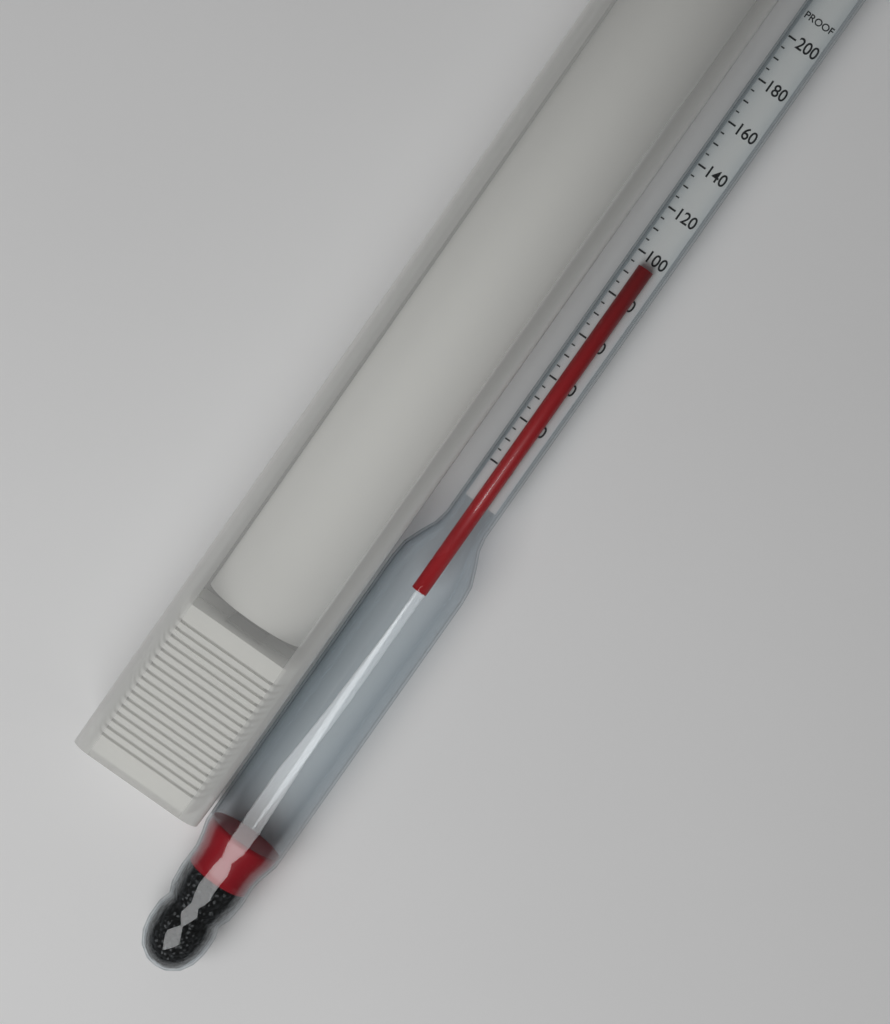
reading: 95 proof
